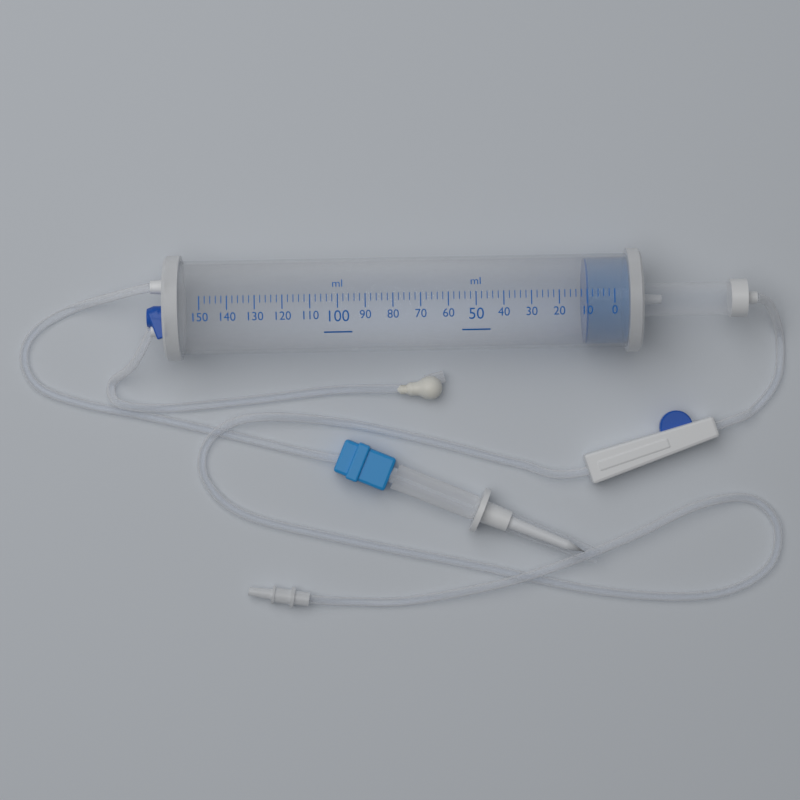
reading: 10 ml
